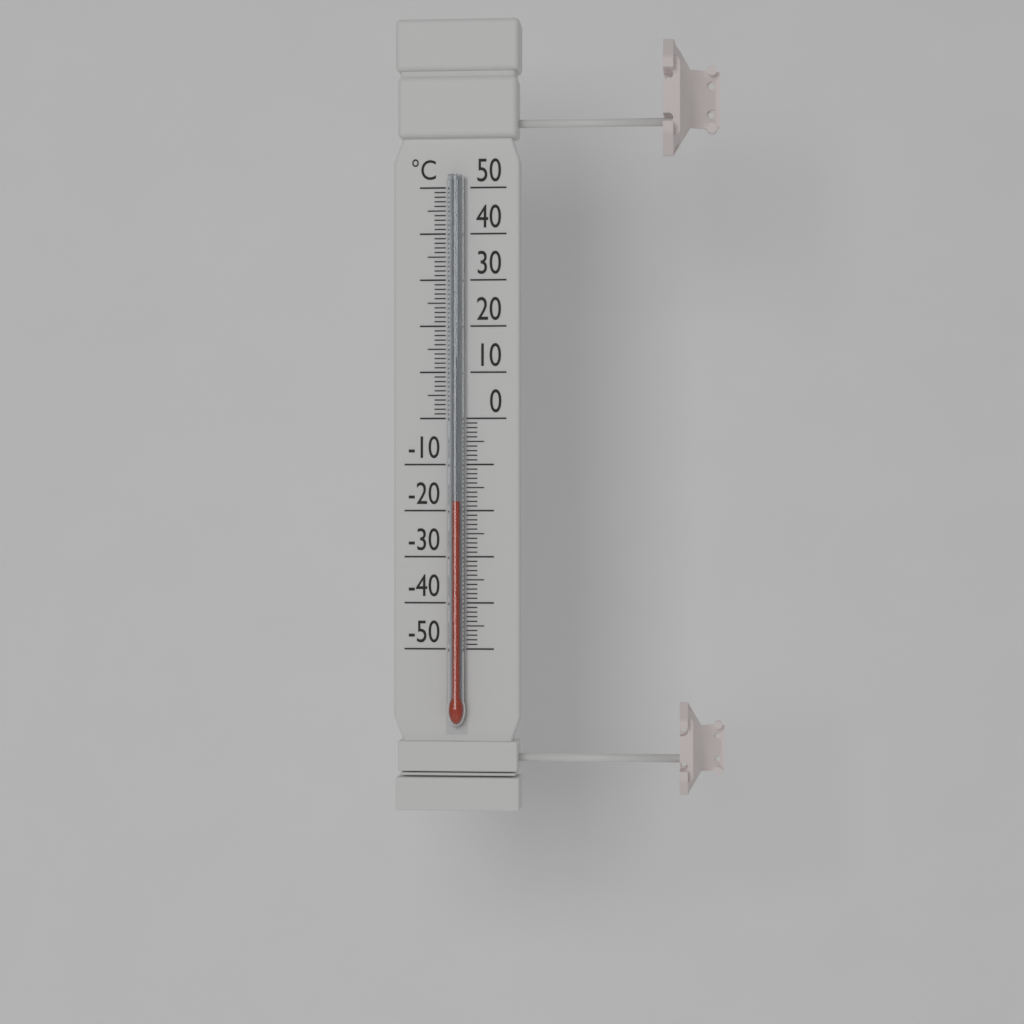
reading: -18 °C
